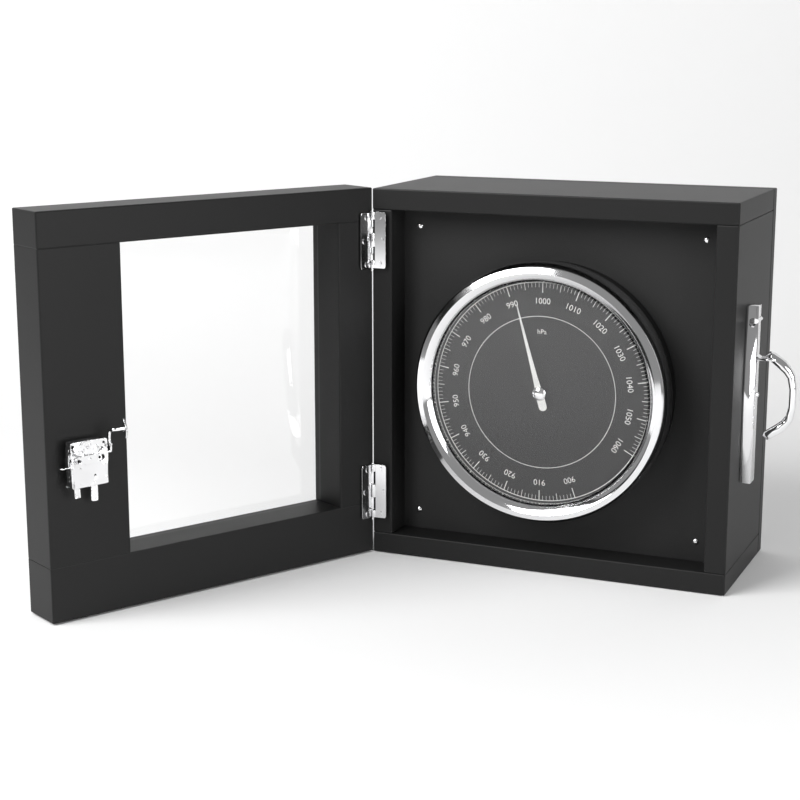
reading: 992 hPa
